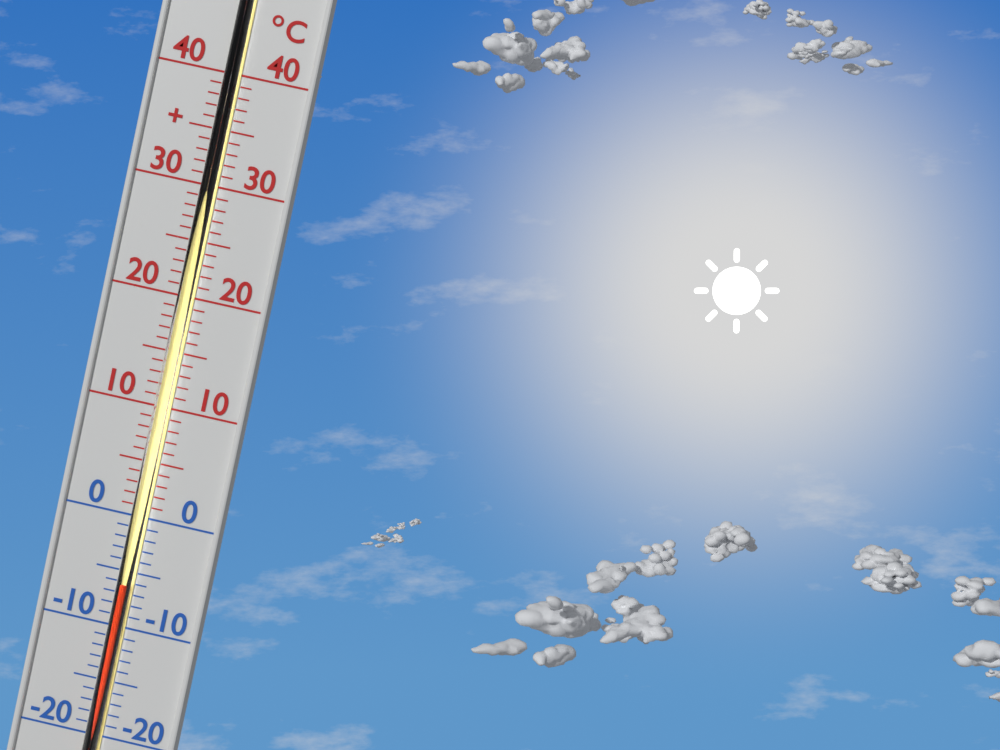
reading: -6 °C
